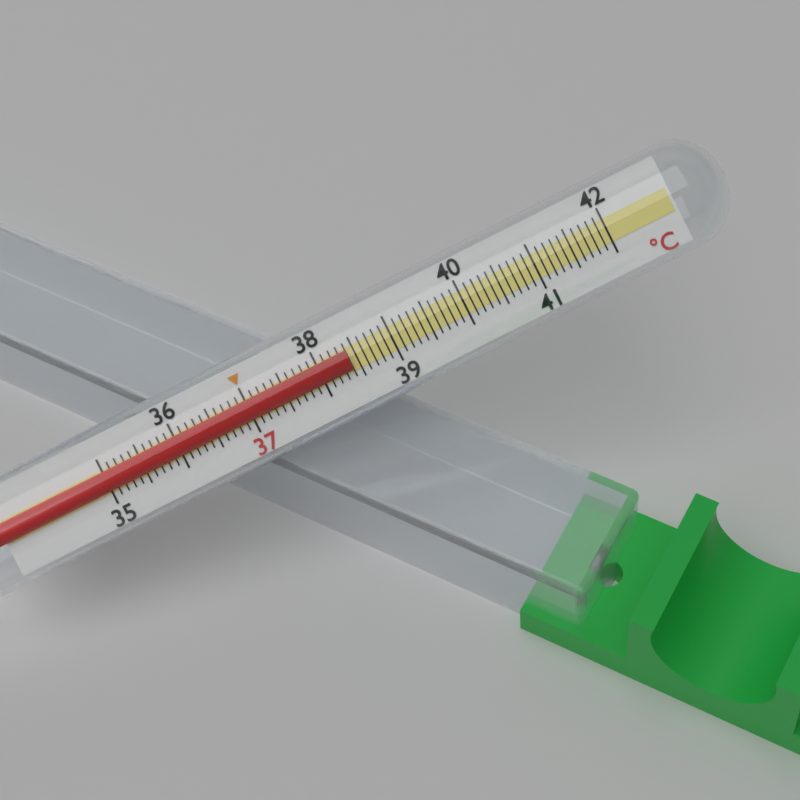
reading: 38.4 °C
